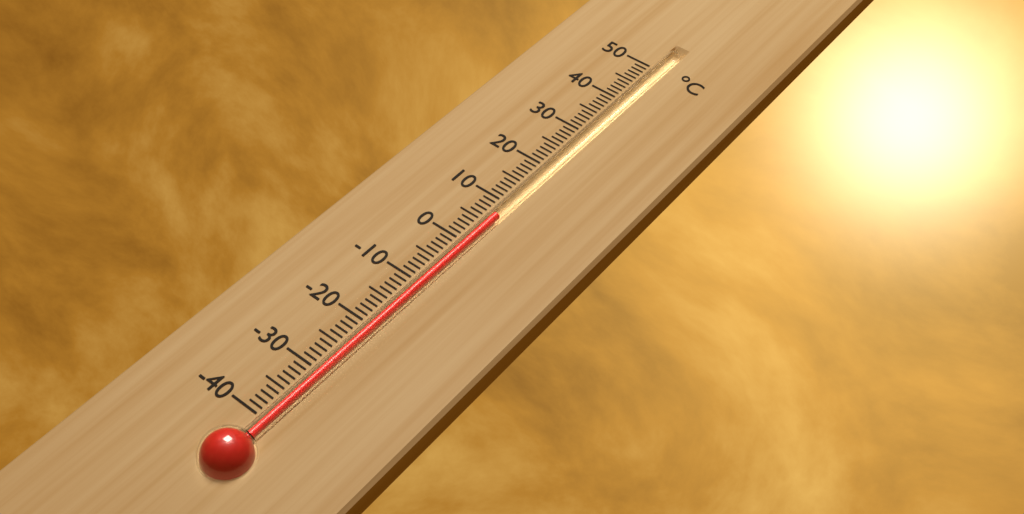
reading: 7 °C
